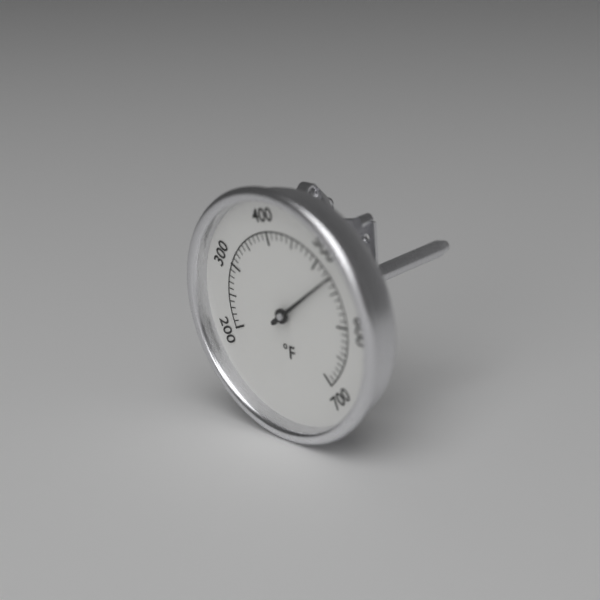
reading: 530 °F
